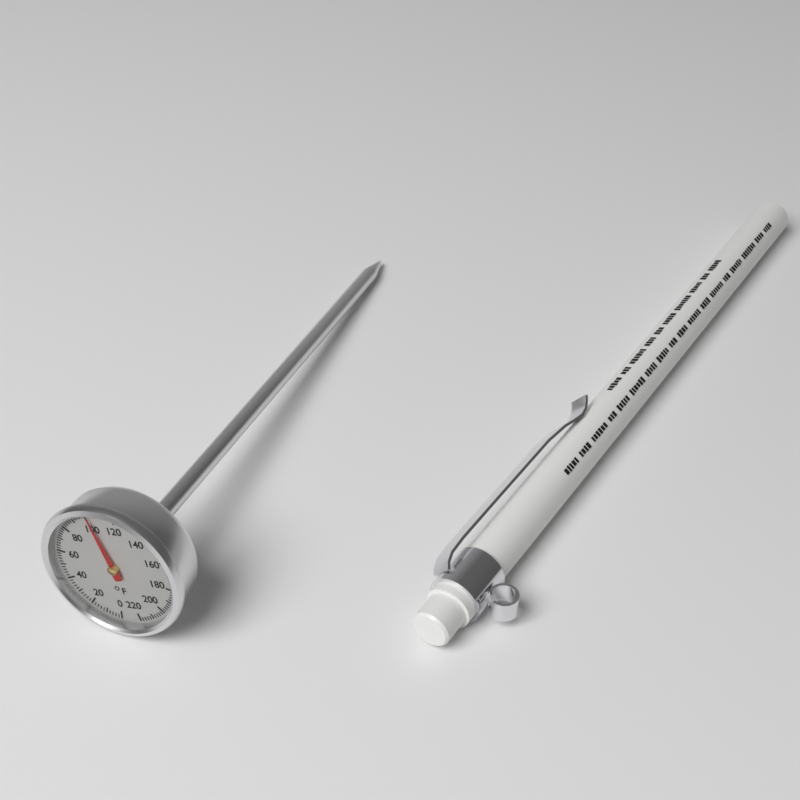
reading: 102 °F
